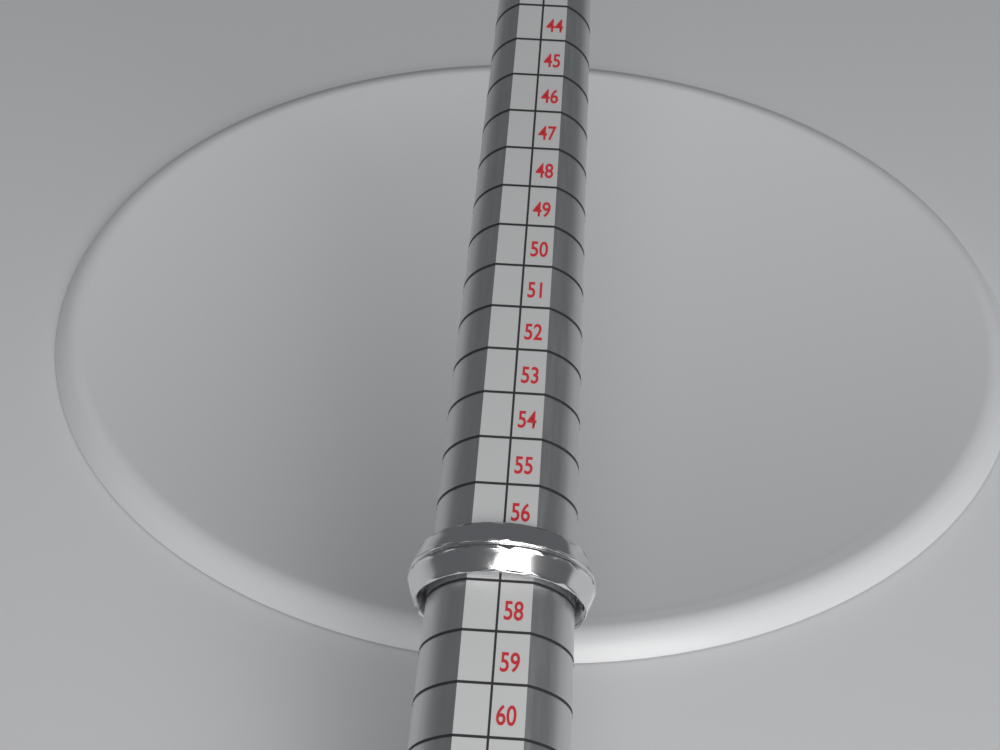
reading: 57 (no unit)
